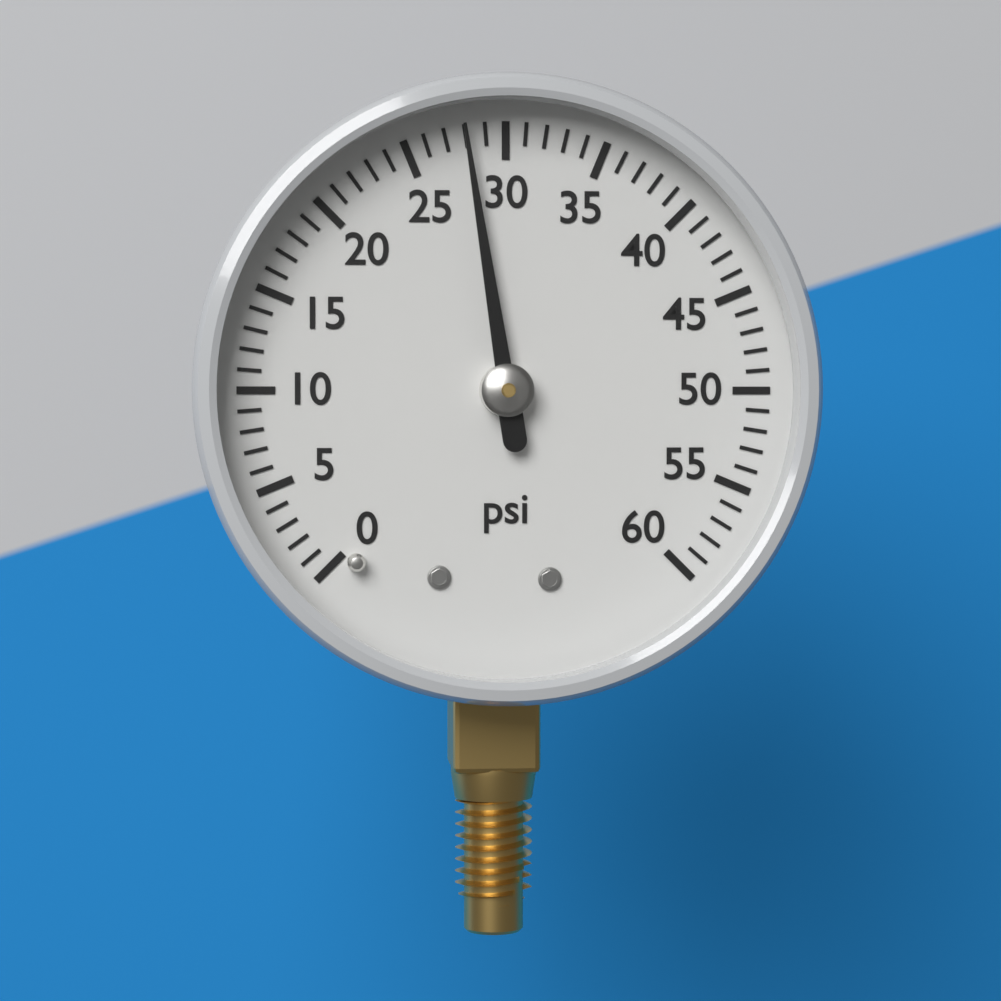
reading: 28 psi
